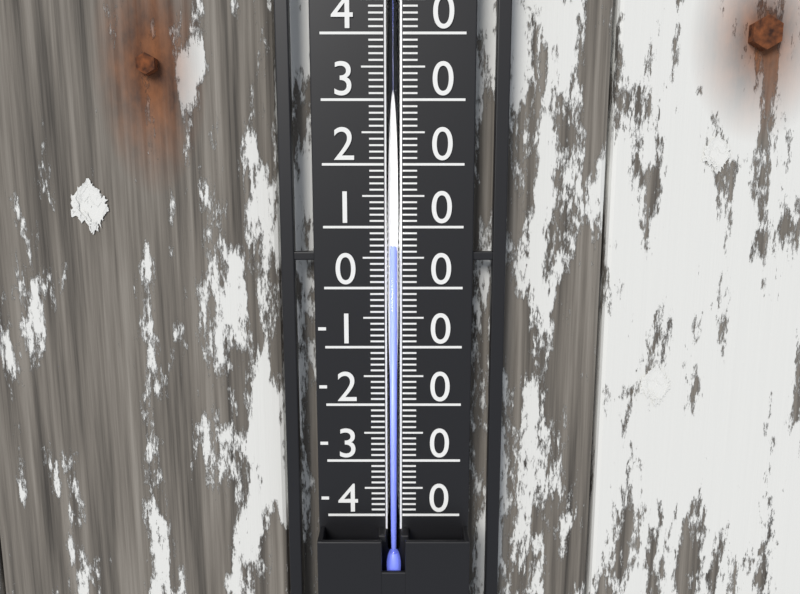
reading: 7 °C
